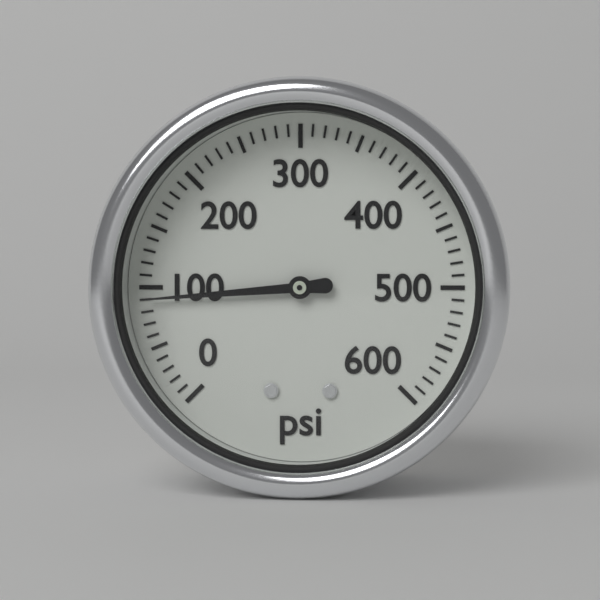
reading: 90 psi
